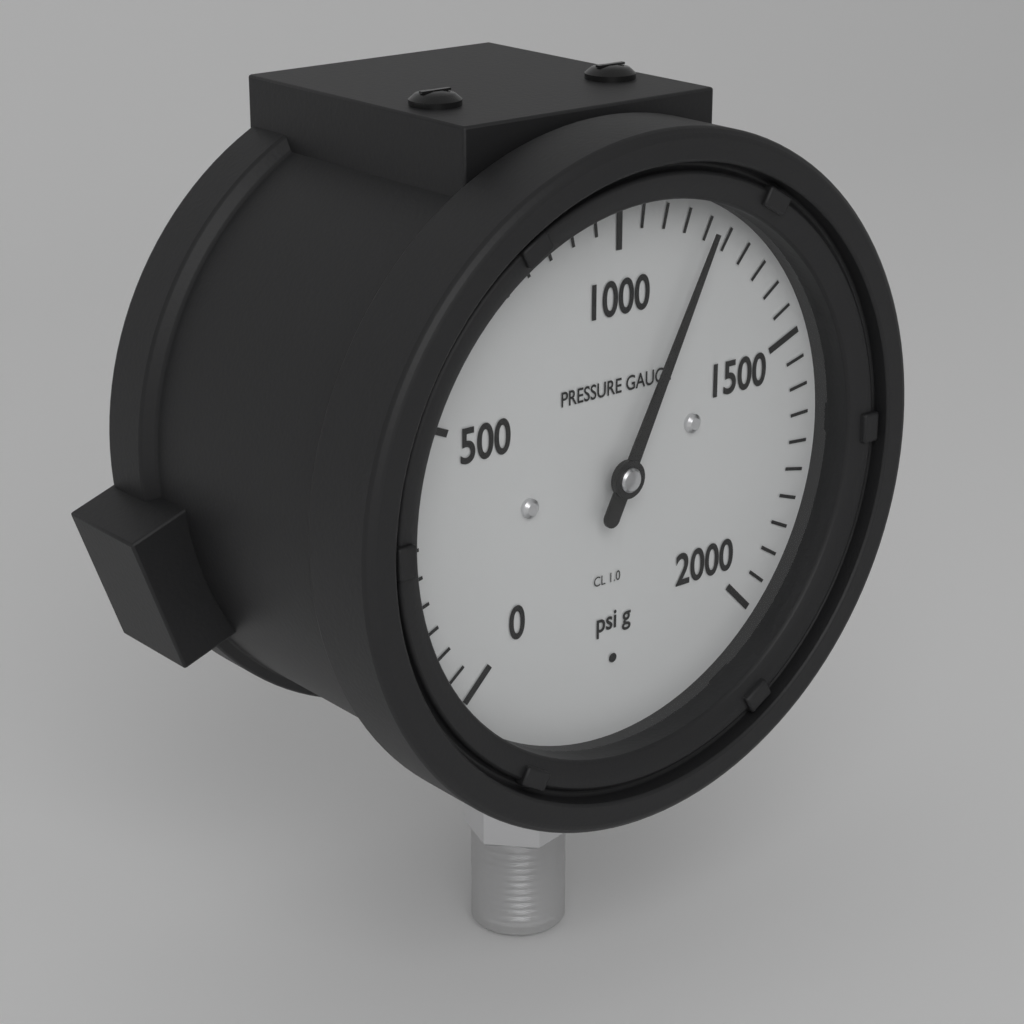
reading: 1200 psi
